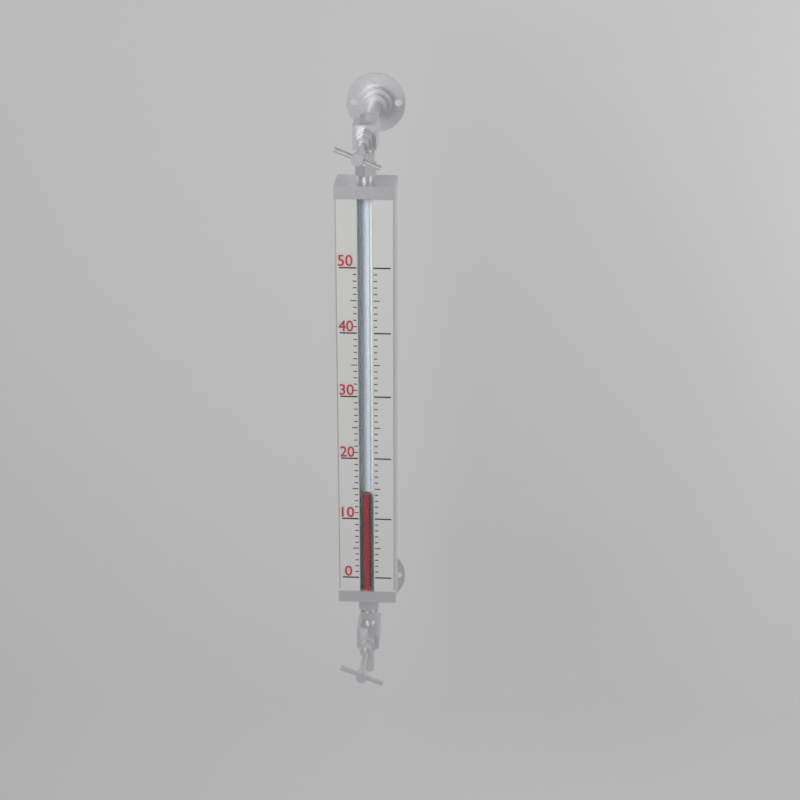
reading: 14 (no unit)
